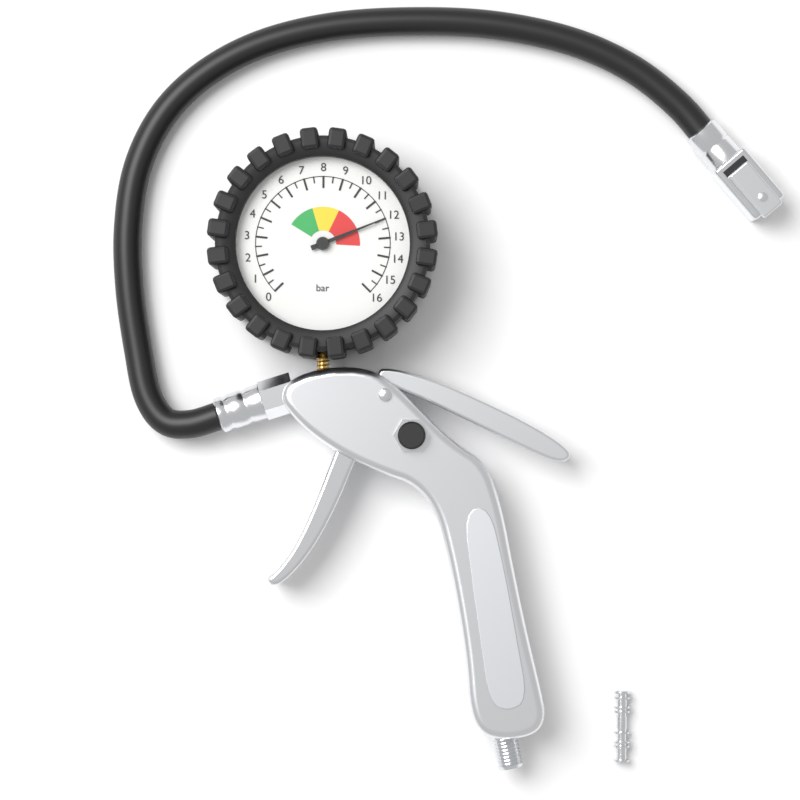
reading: 12.0 bar
